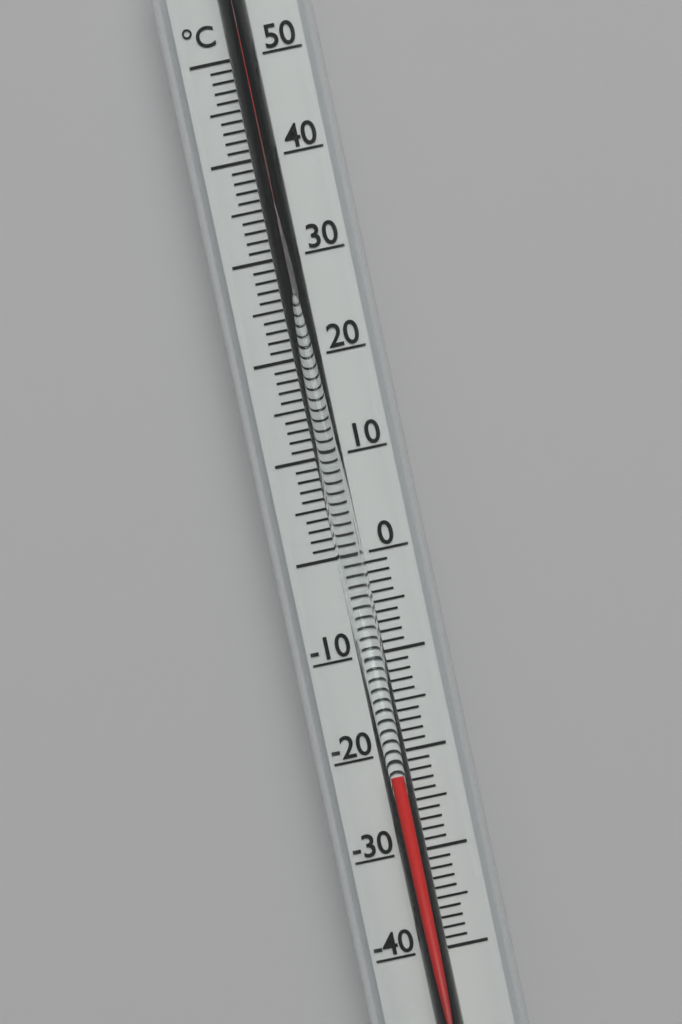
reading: -22 °C
